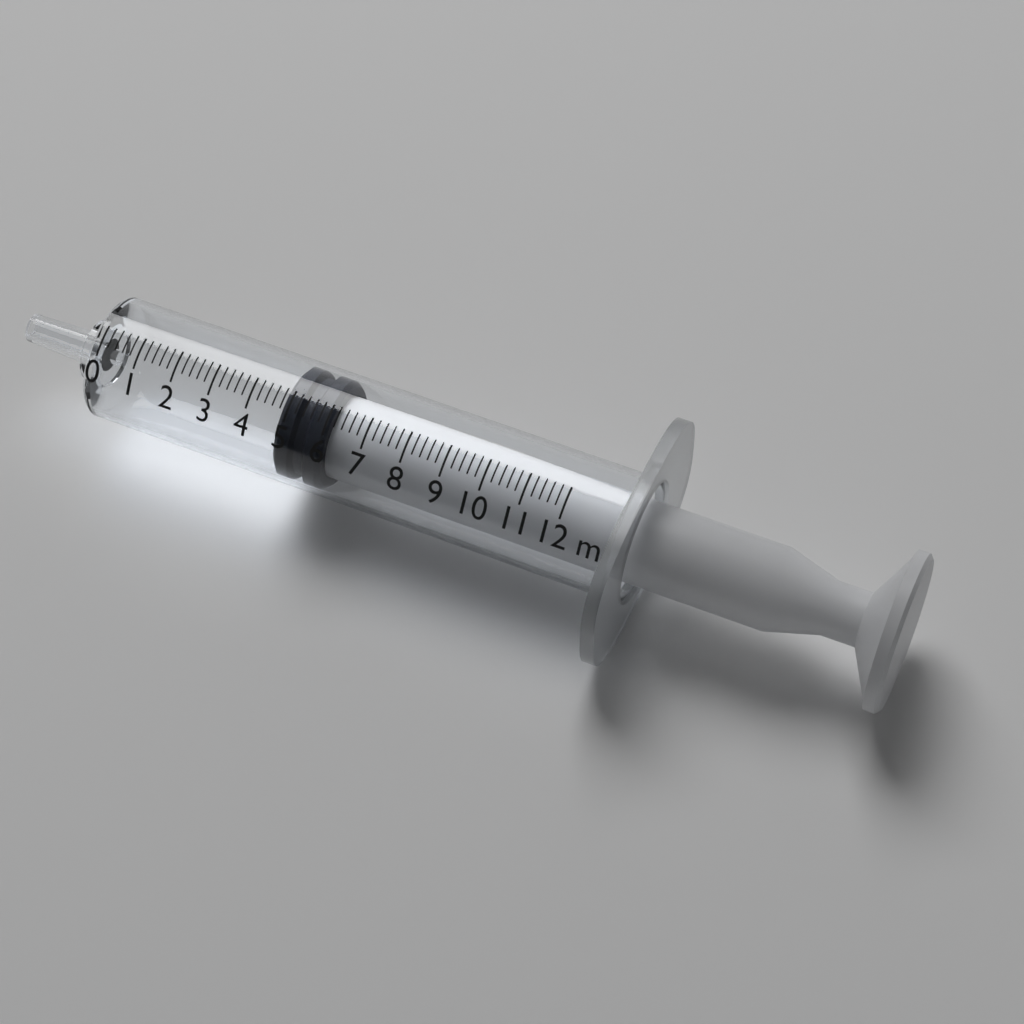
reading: 4.8 ml
